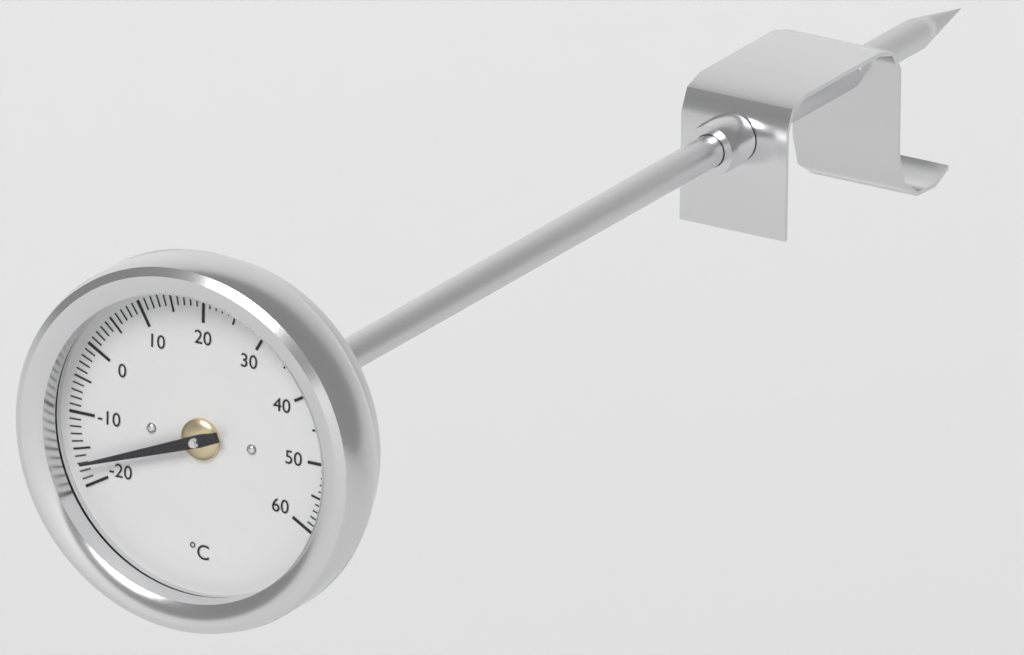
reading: -17 °C
